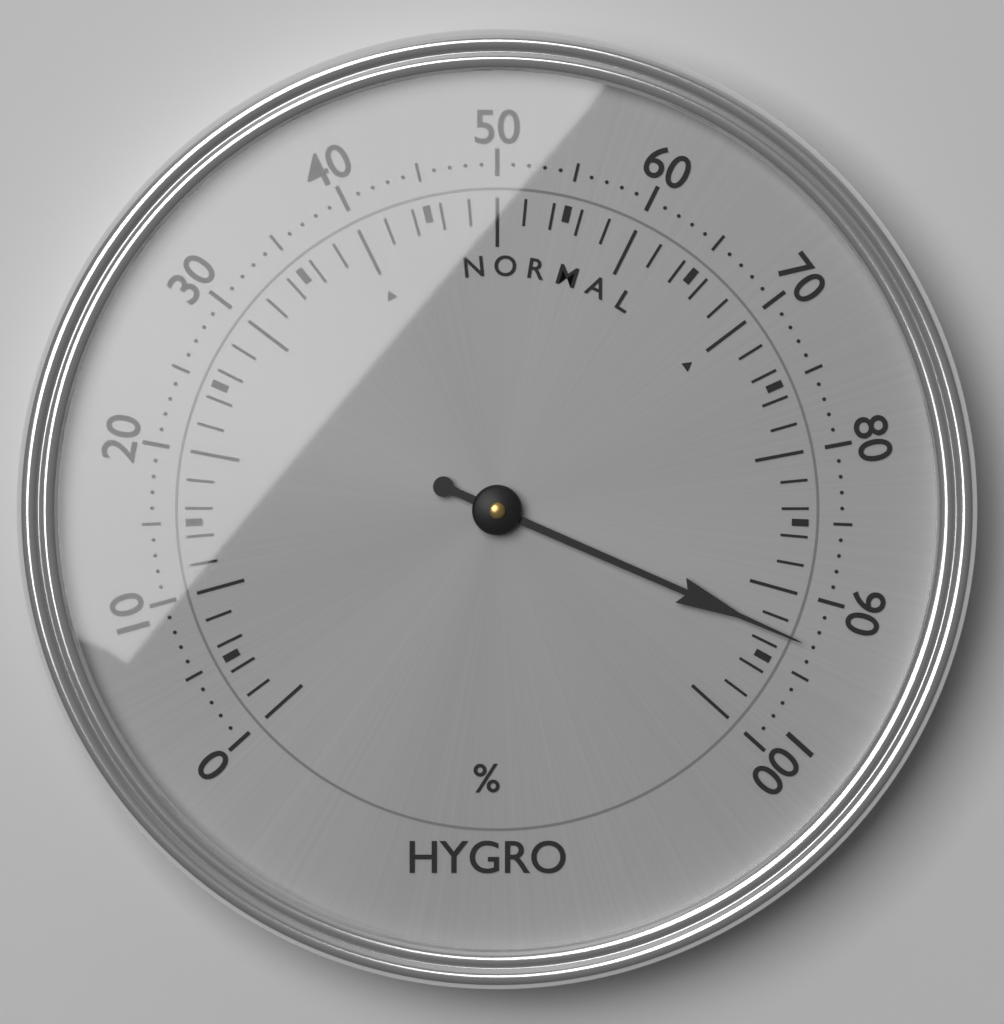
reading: 93 %
